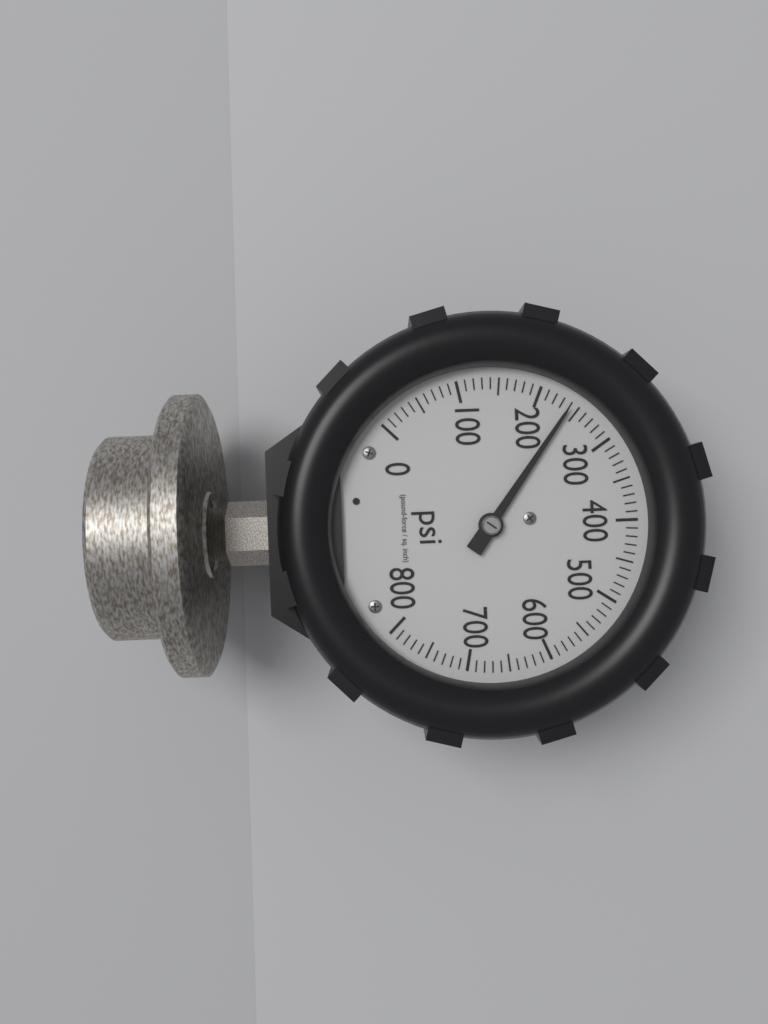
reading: 240 psi
